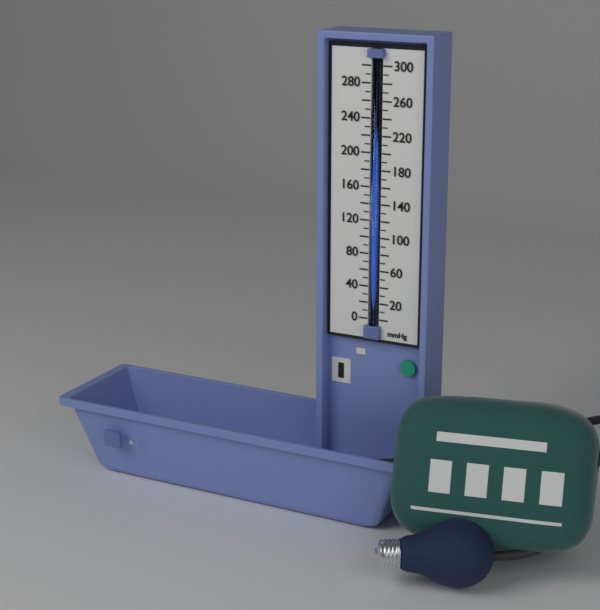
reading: 250 mmHg
